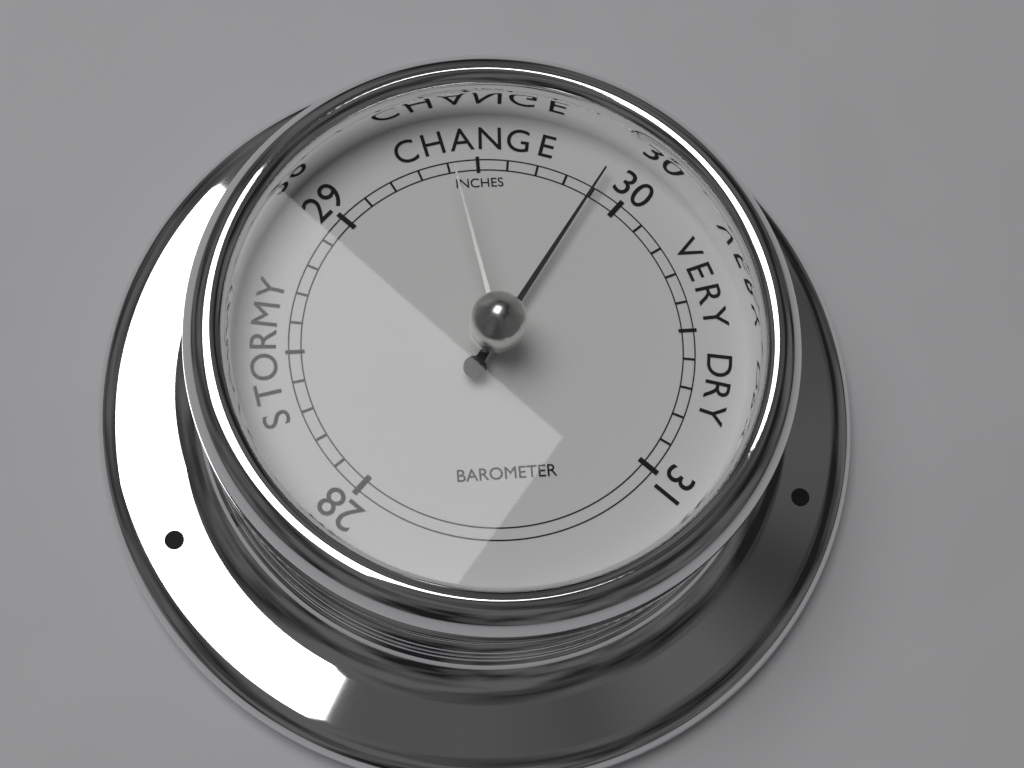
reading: 29.9 inHg
